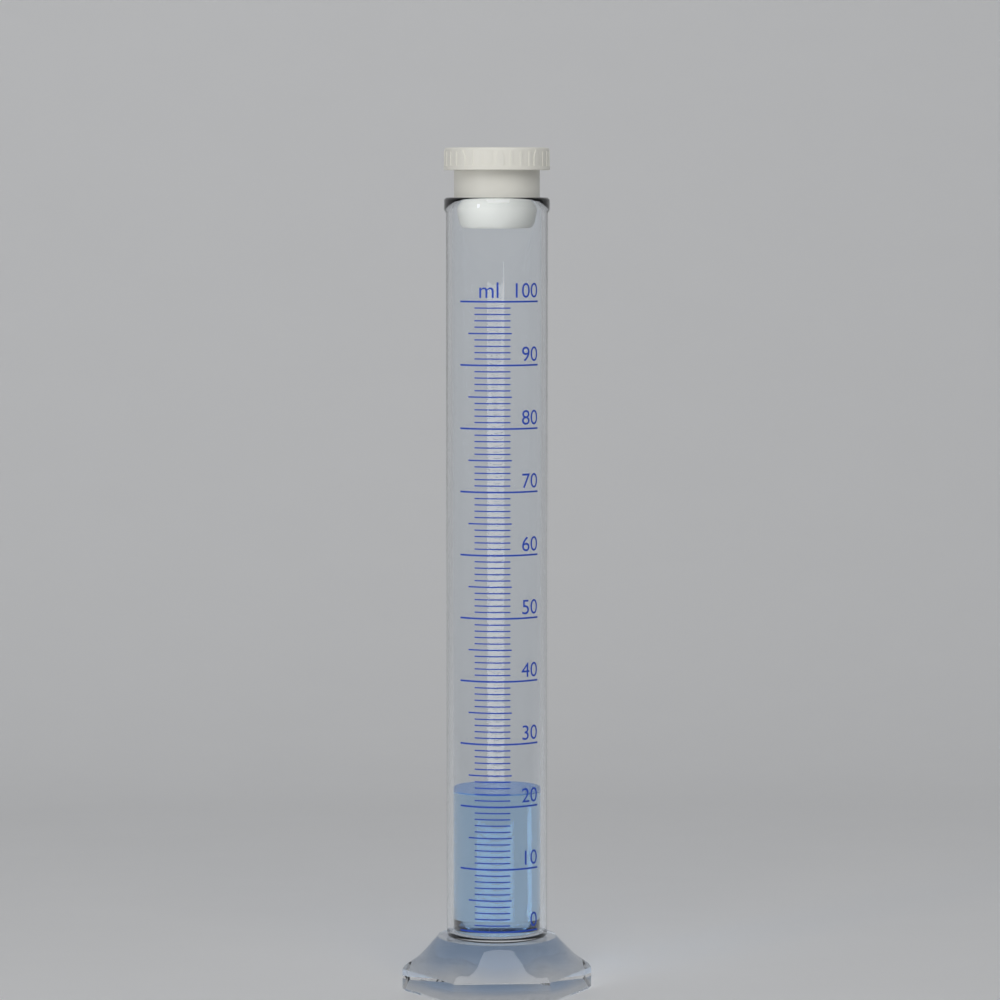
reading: 22 ml
